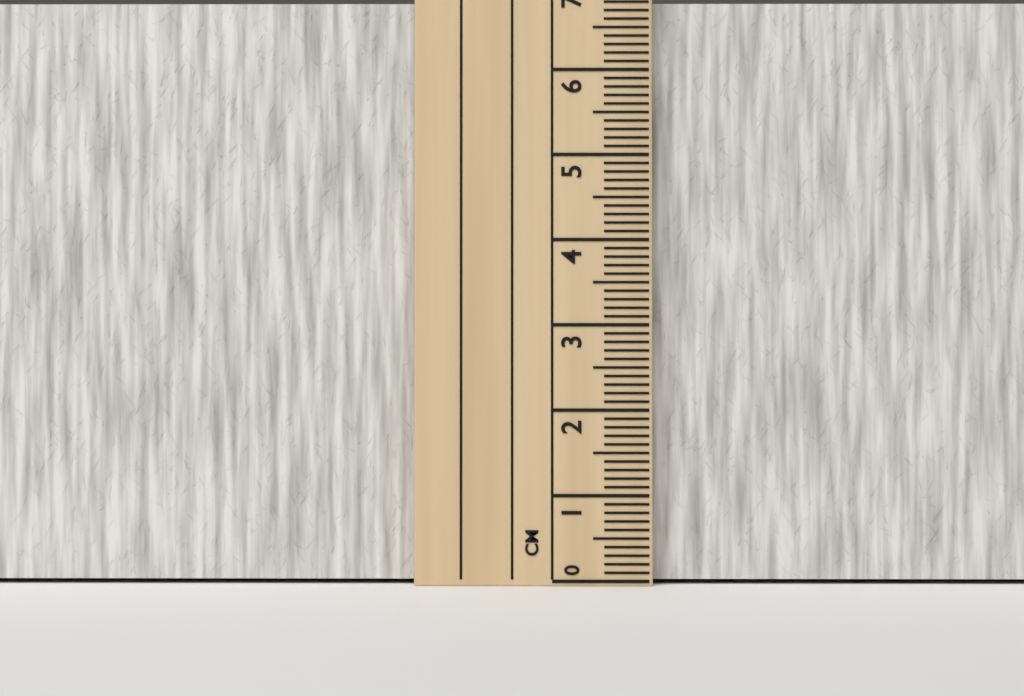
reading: 6.8 cm
